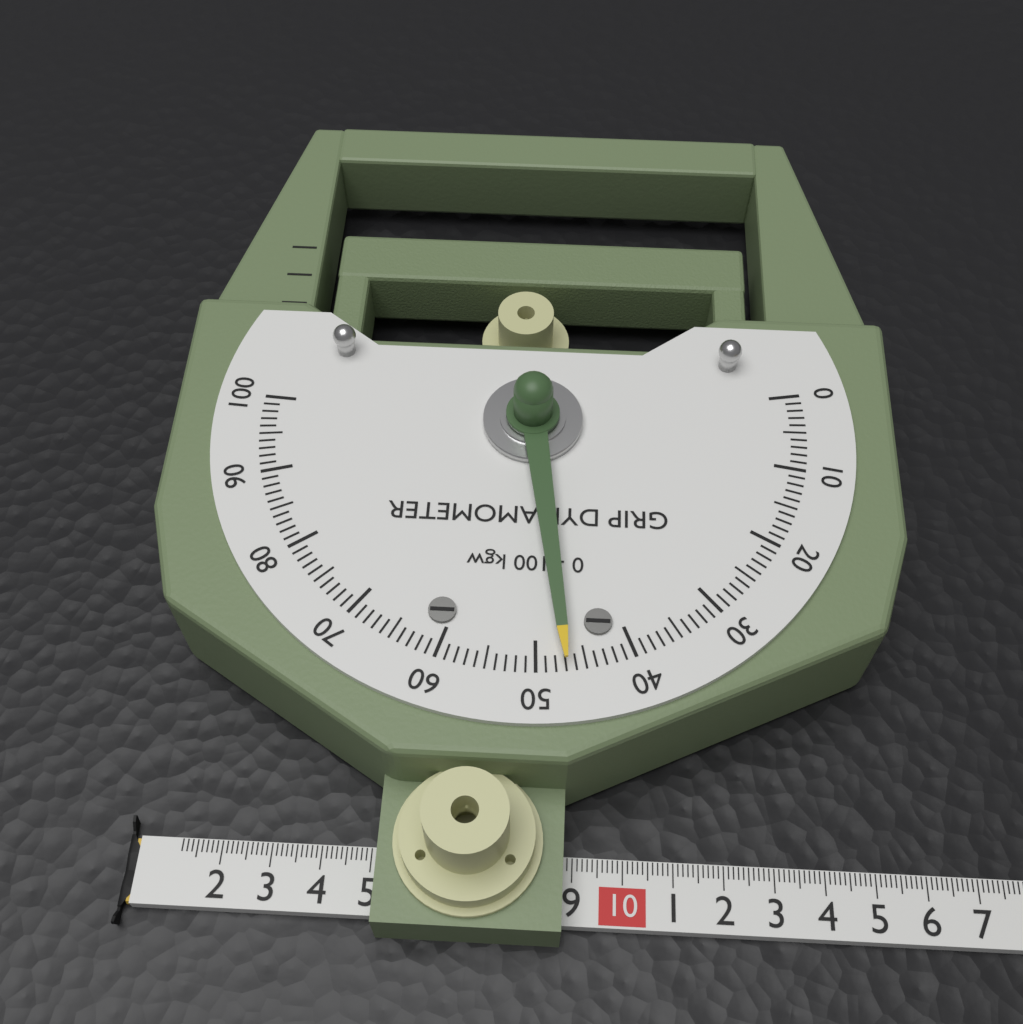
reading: 47 kgw
